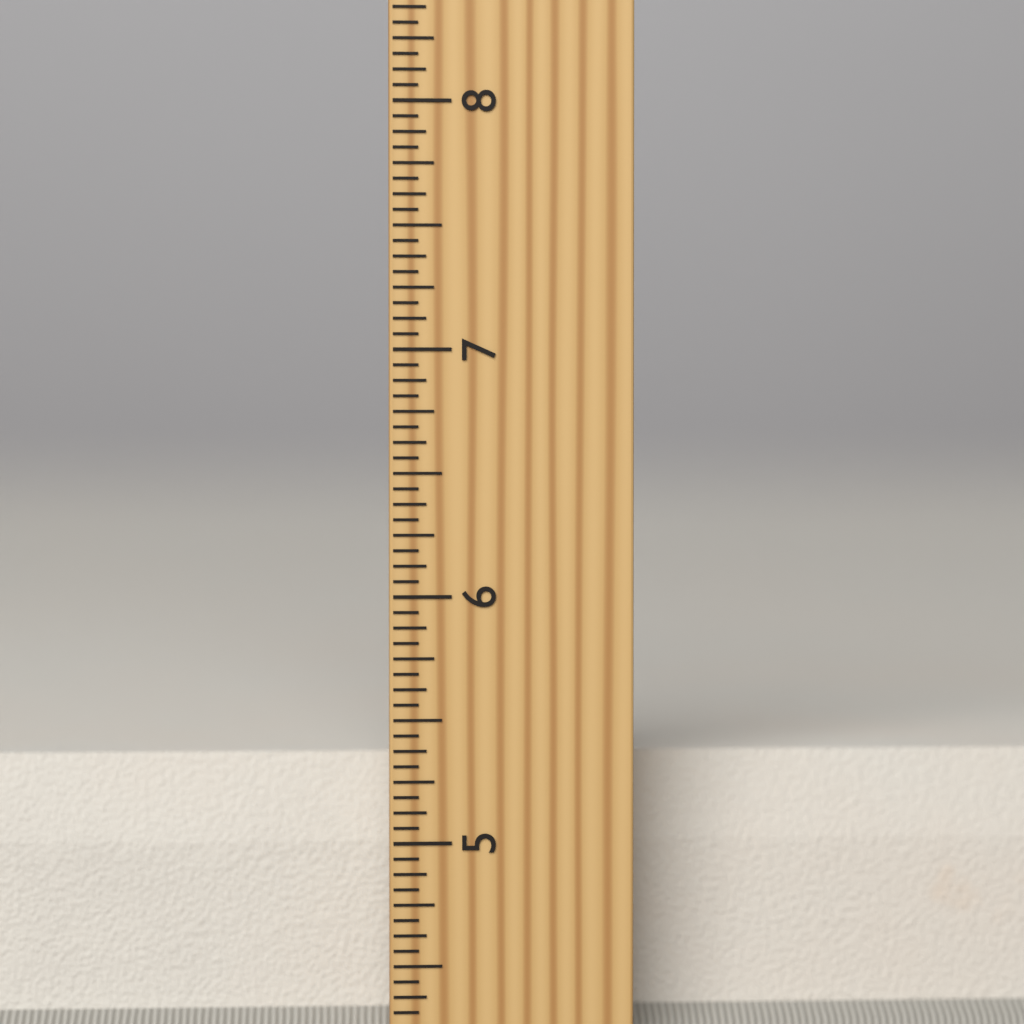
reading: 5.3125 inch
